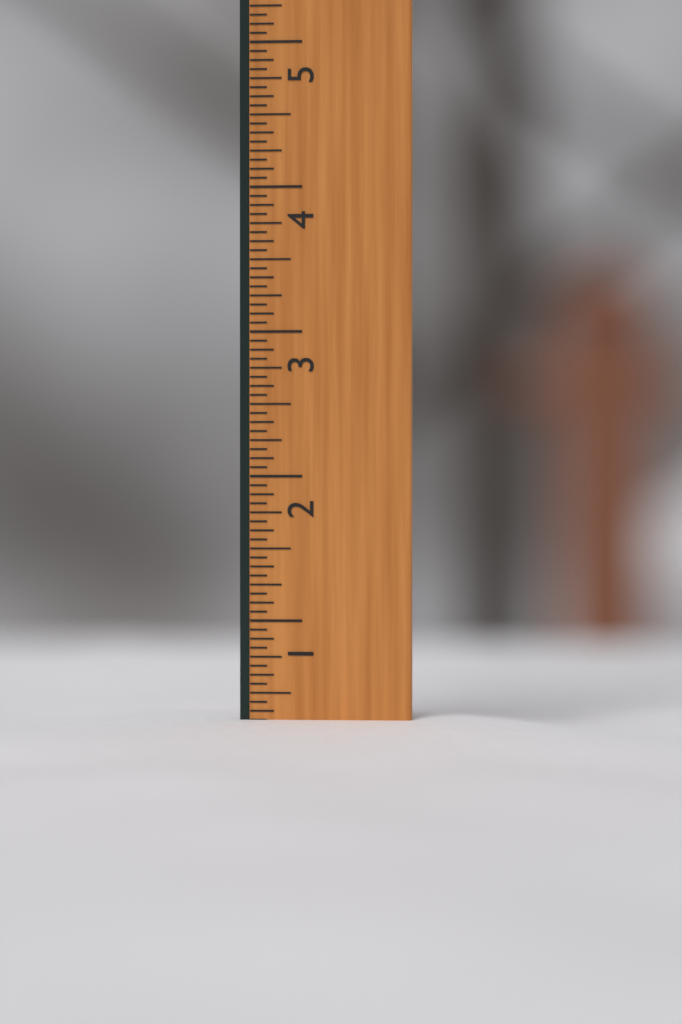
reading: 0.3125 in
